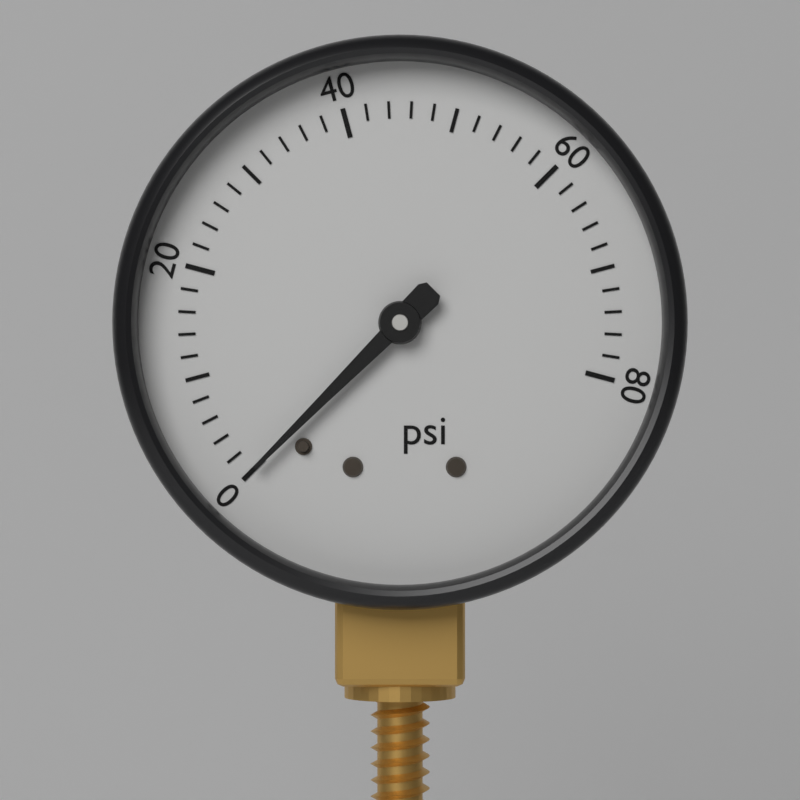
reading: 0 psi
